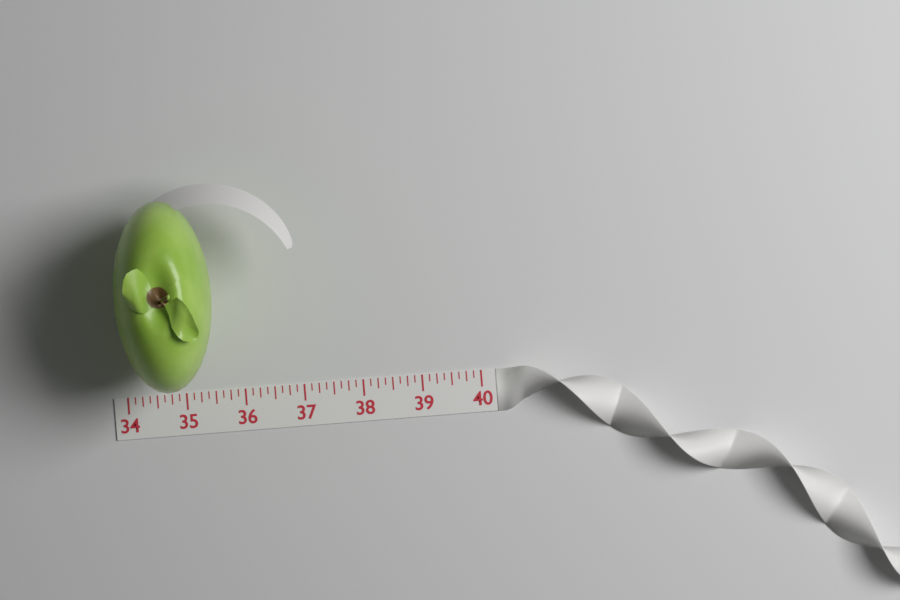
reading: 35.625 (no unit)
